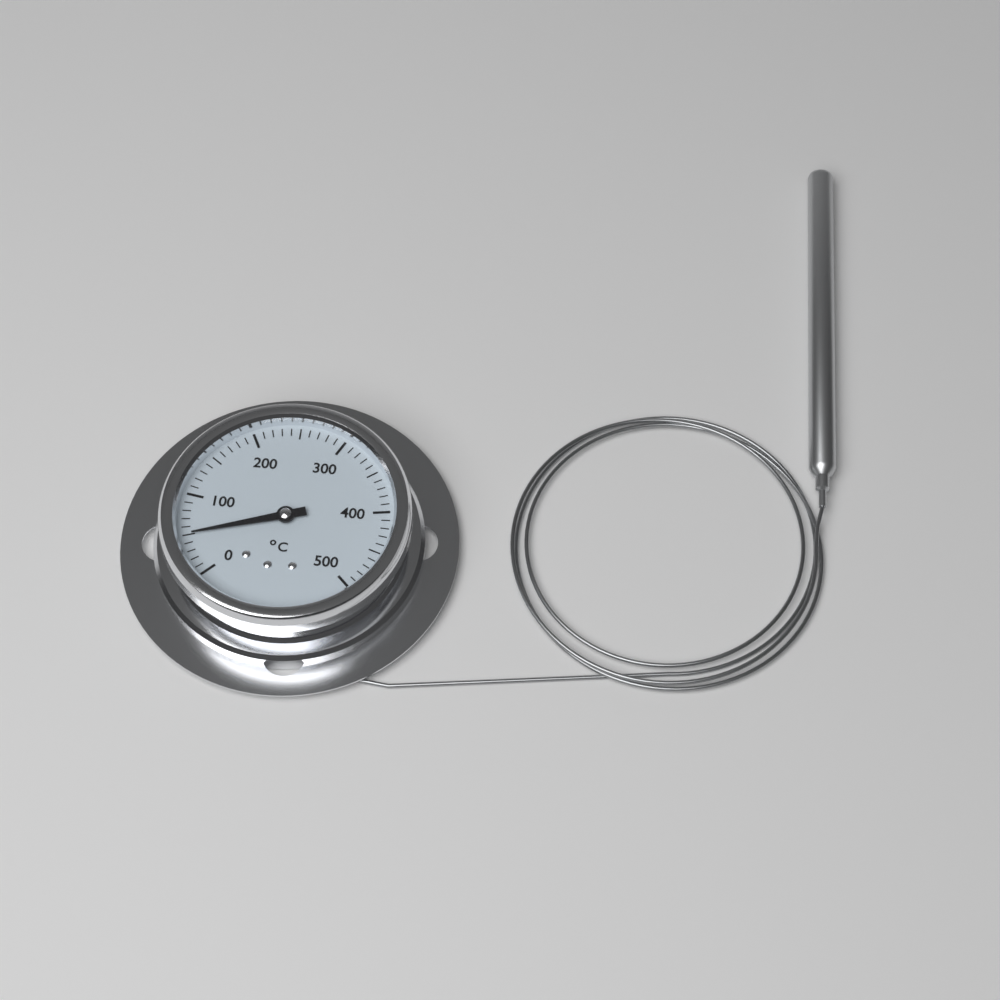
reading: 50 °C
